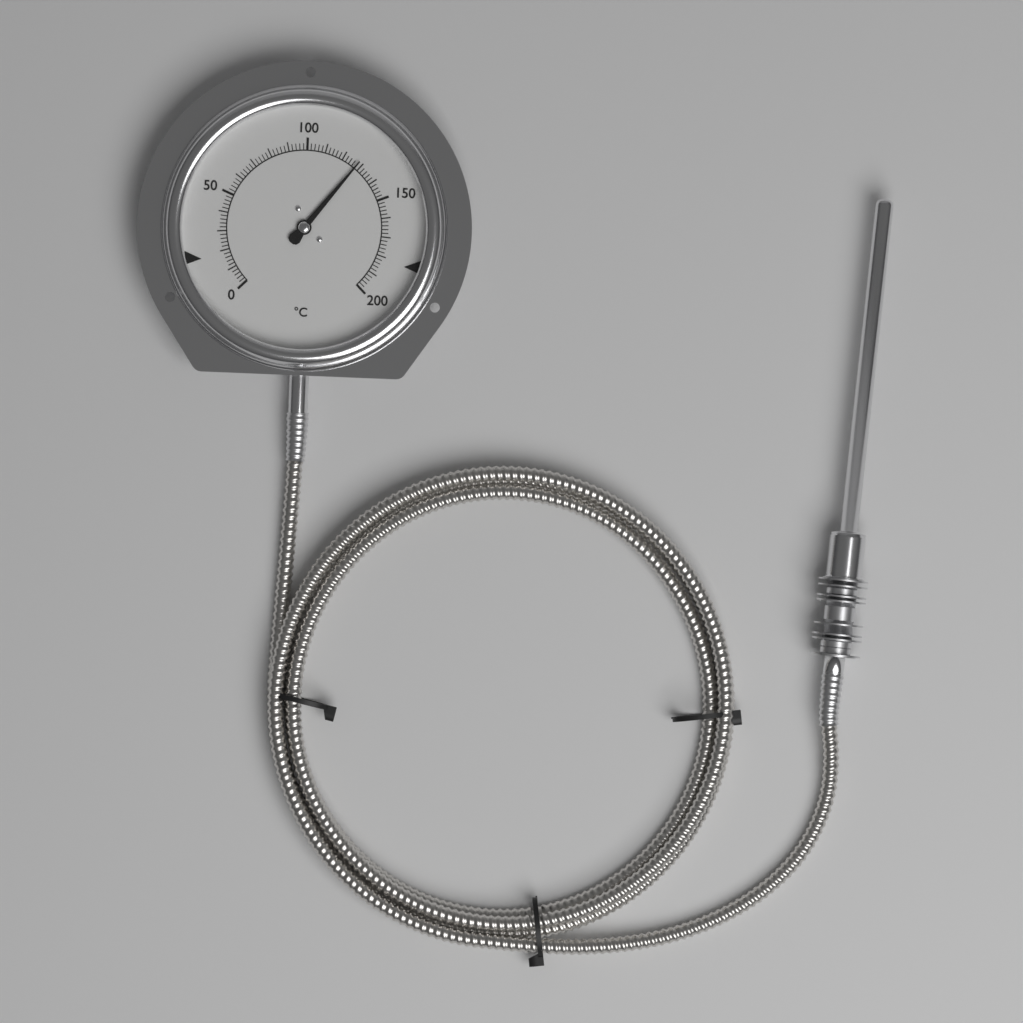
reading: 128 °C
